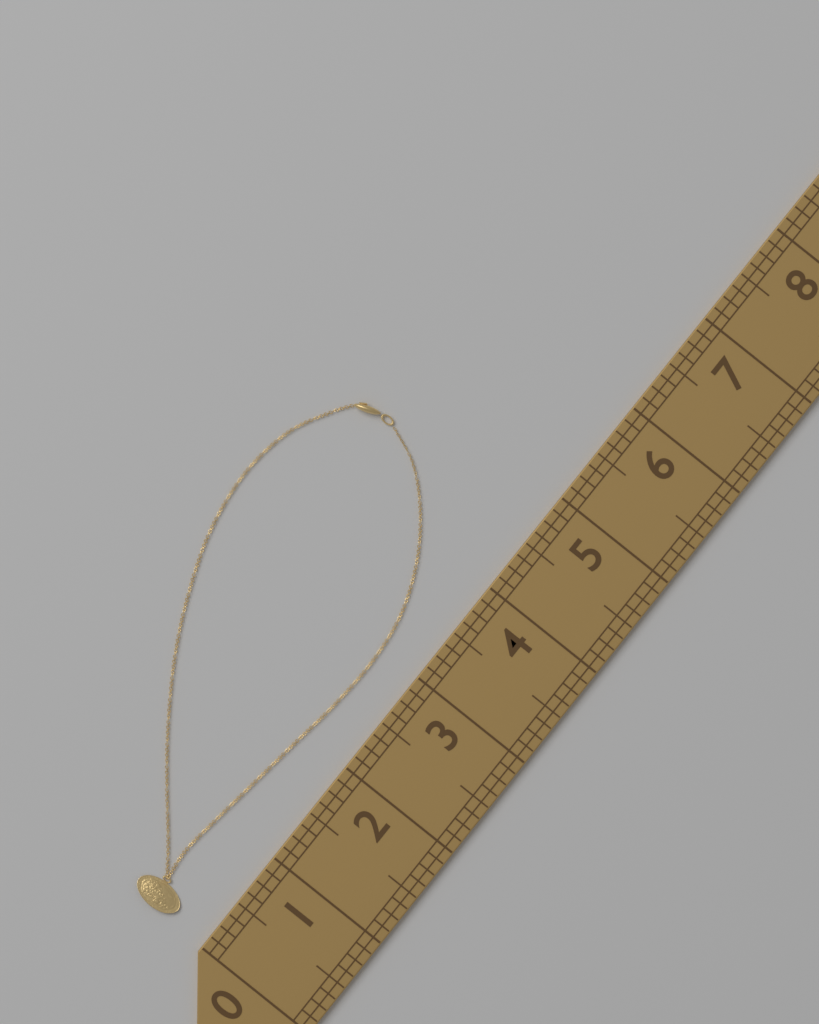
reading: 4.625 (no unit)
